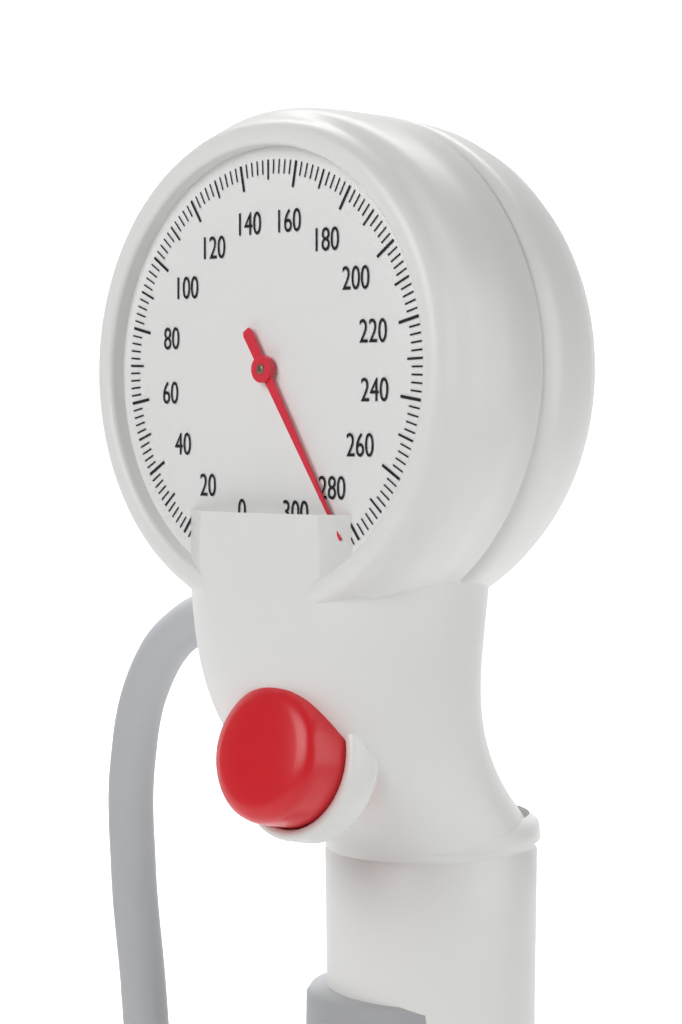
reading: 284 mmHg
